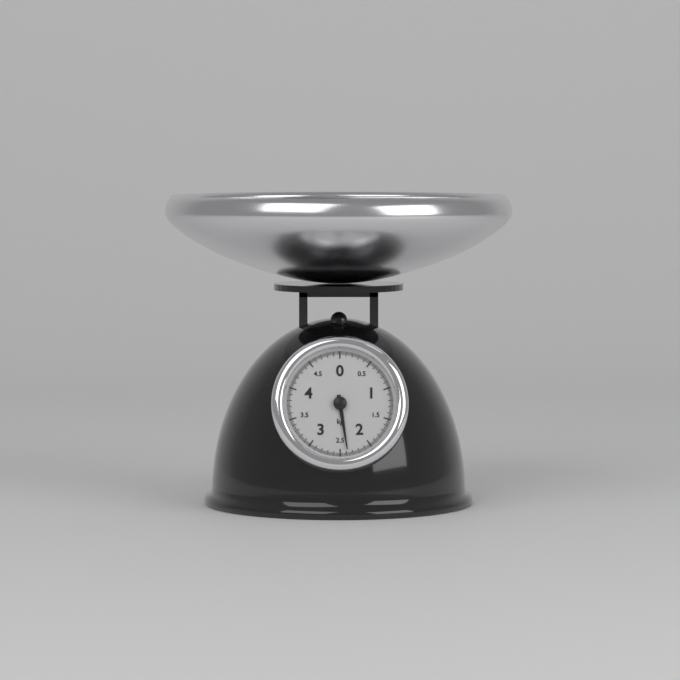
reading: 2.38 kg
